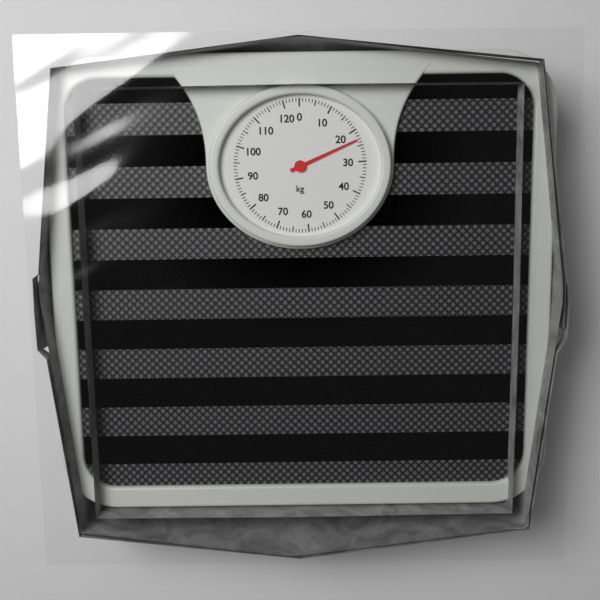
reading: 23 kg
